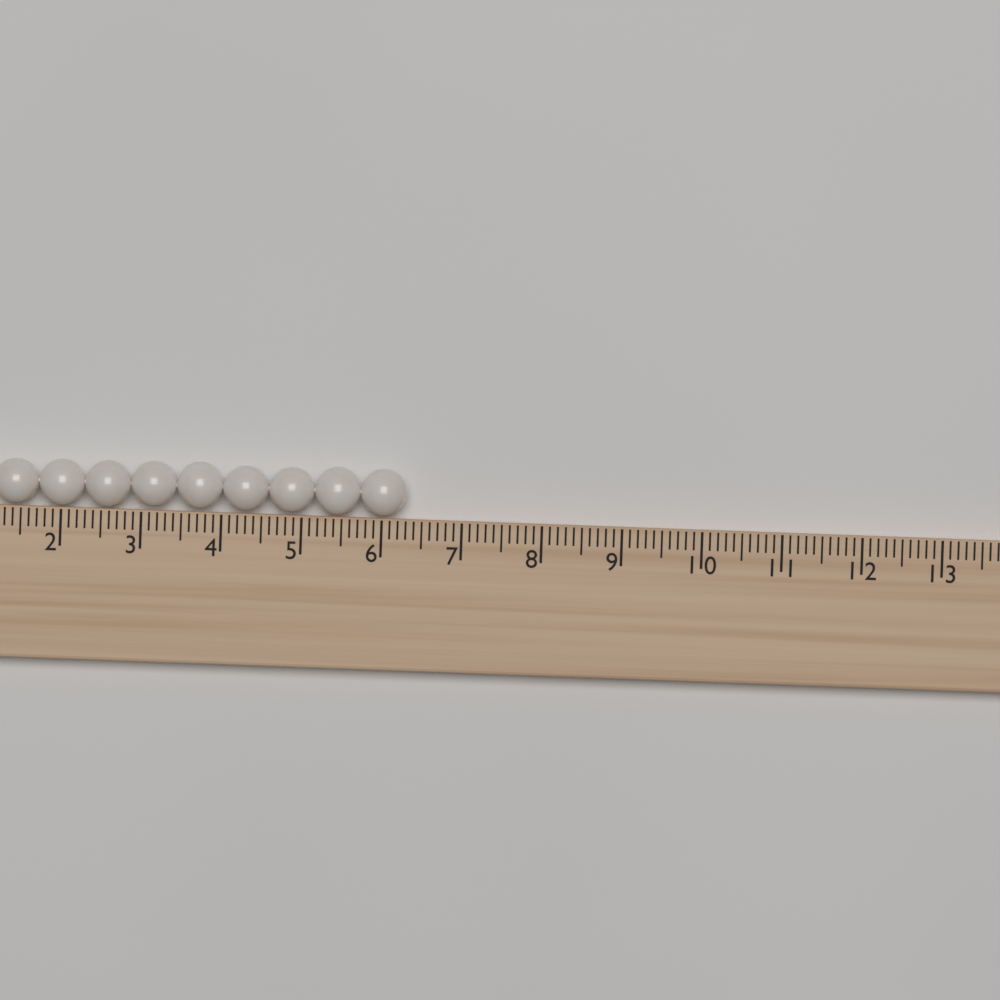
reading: 6.3 (no unit)
